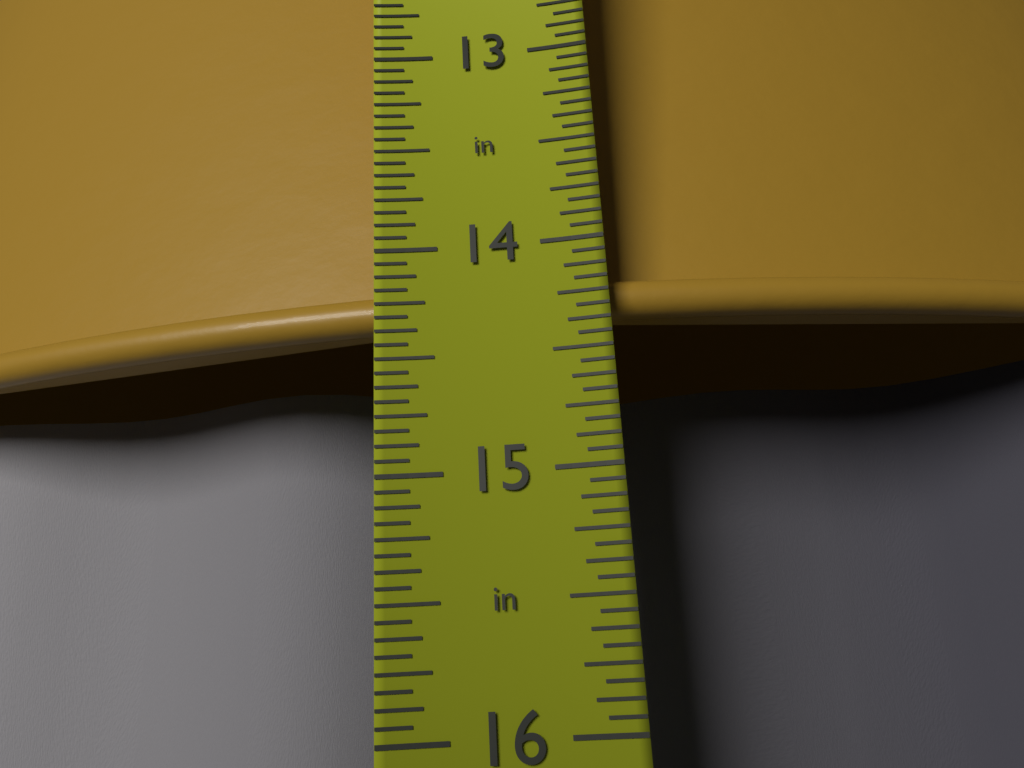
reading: 14.3125 in
